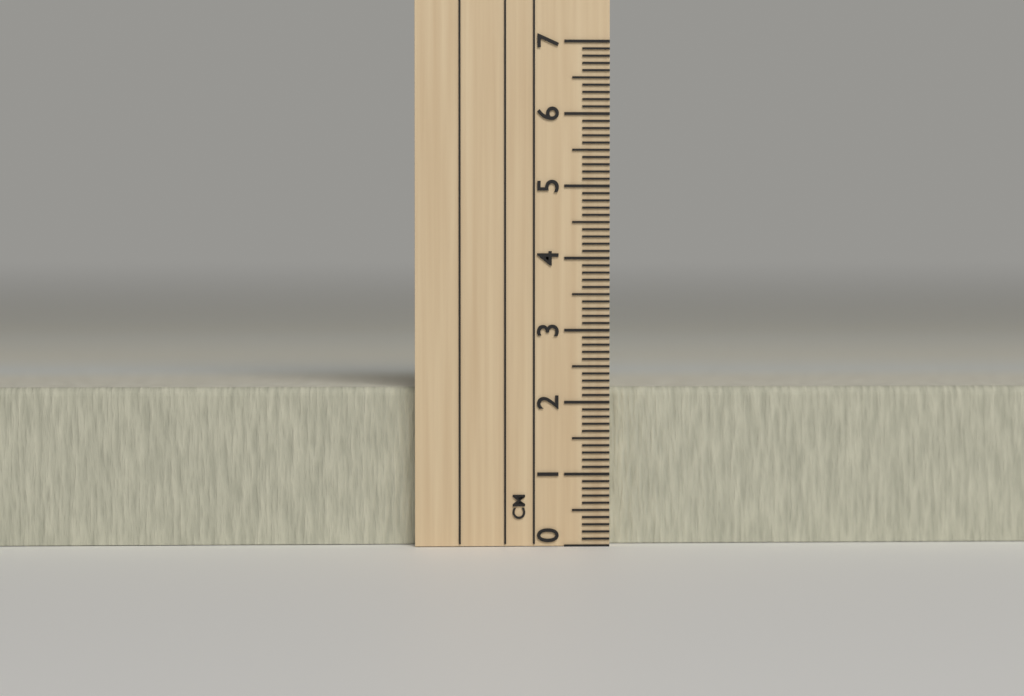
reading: 2.2 cm
